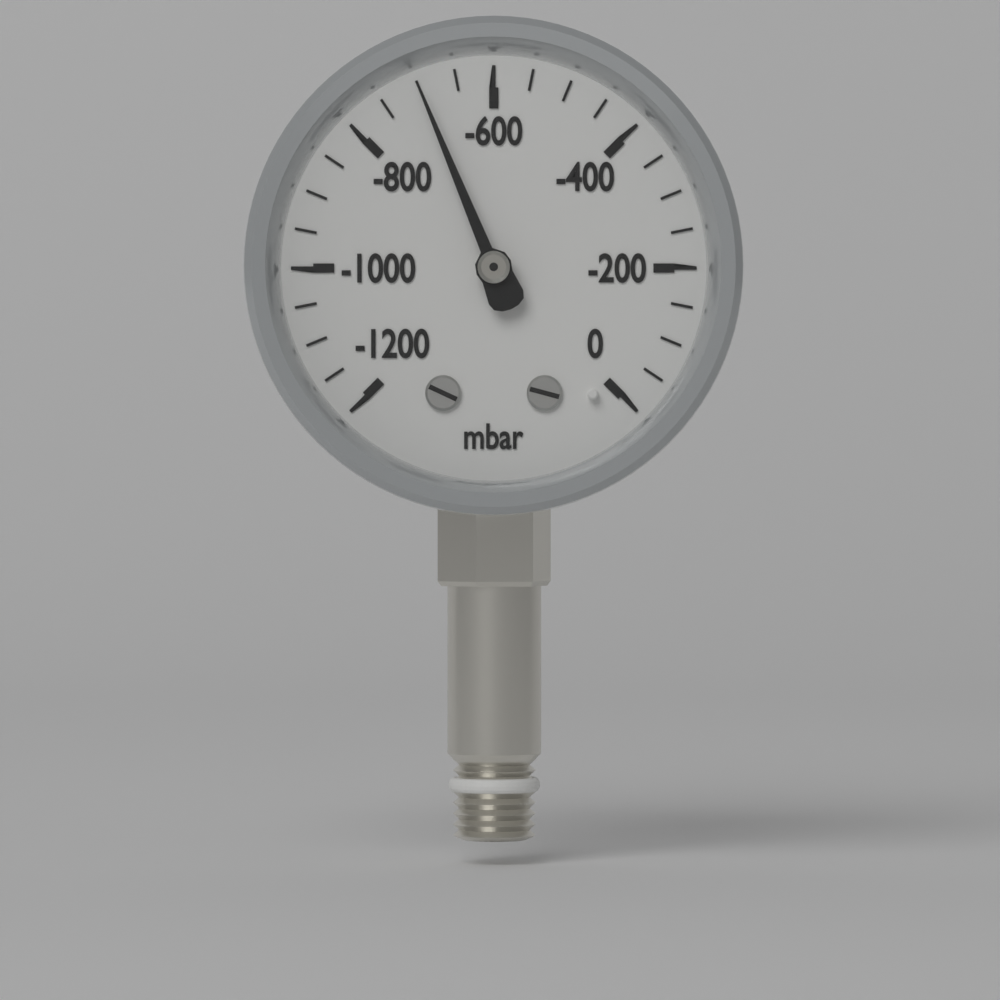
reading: -700 mbar
